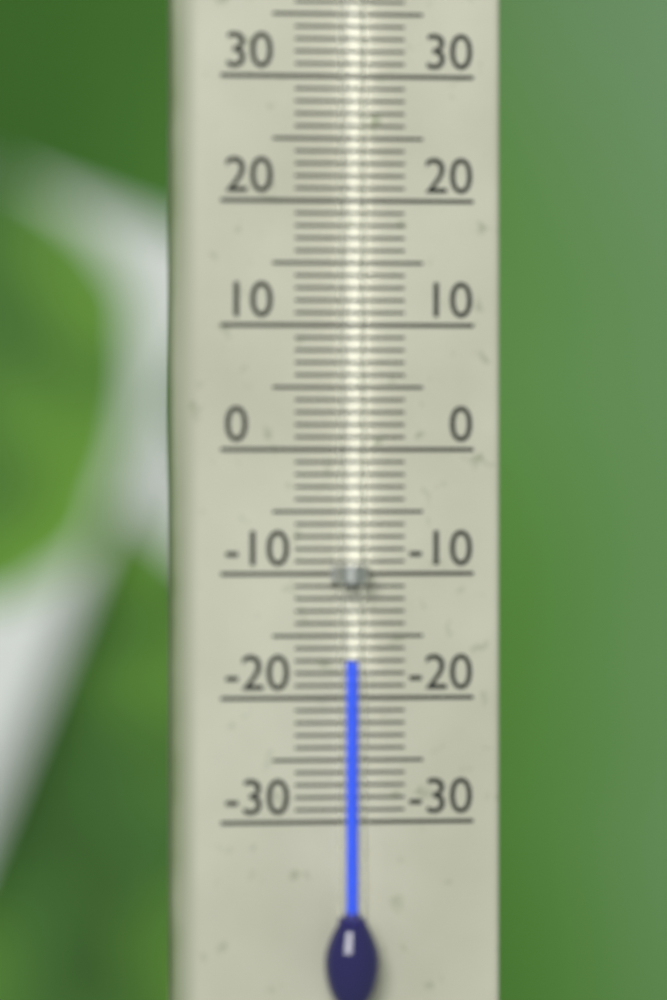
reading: -17 °C
